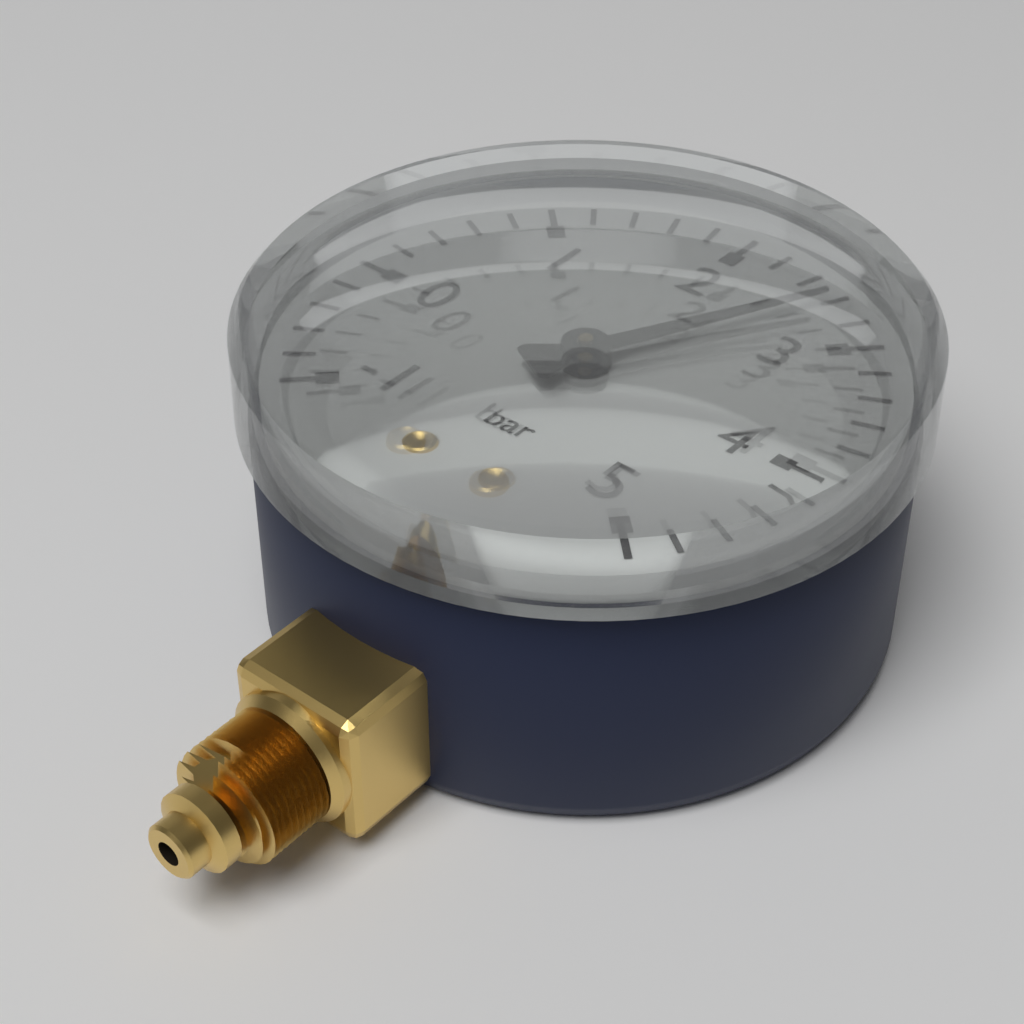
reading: 2.6 bar
